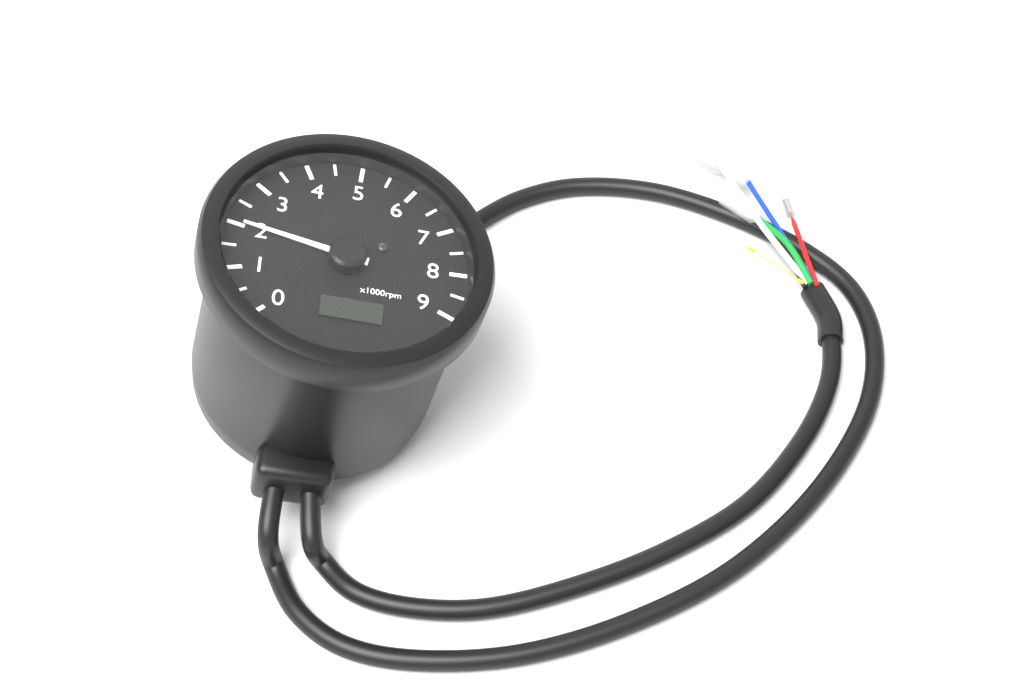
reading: 2000 rpm
